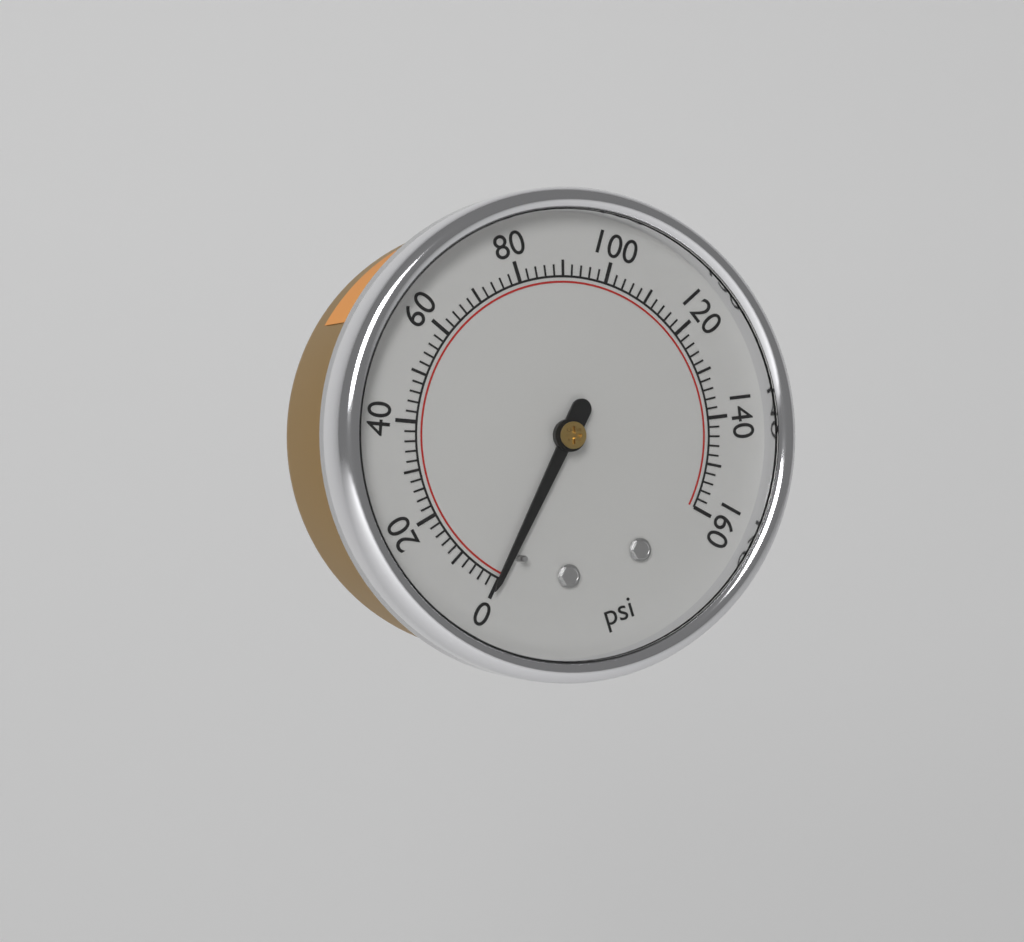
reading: 0 psi
